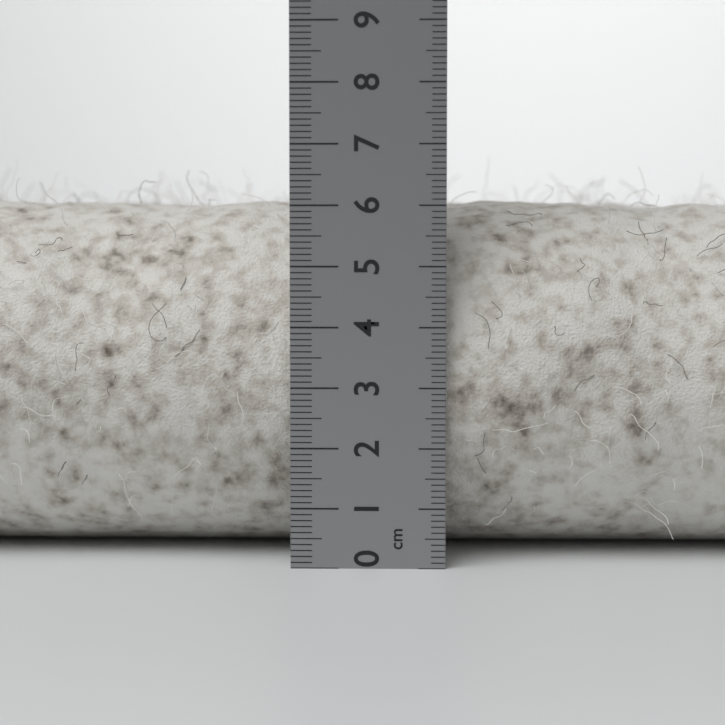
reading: 6.2 cm
